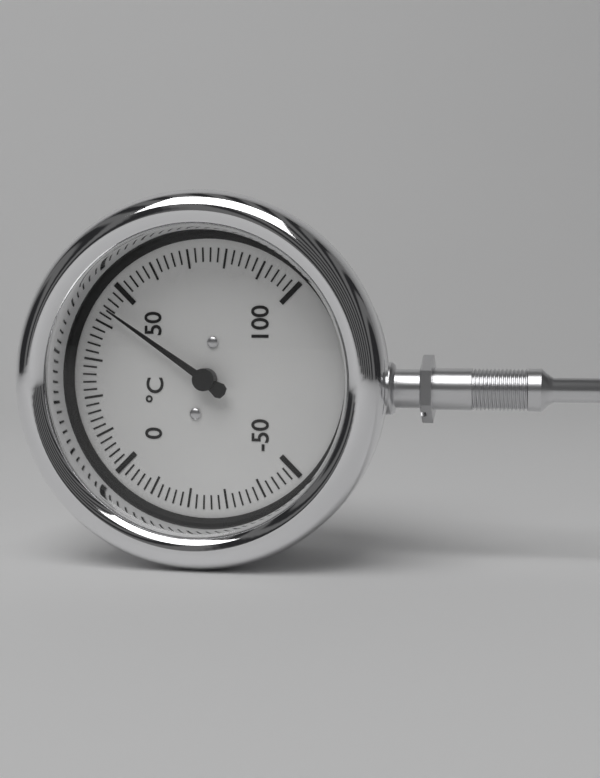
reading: 44 °C
